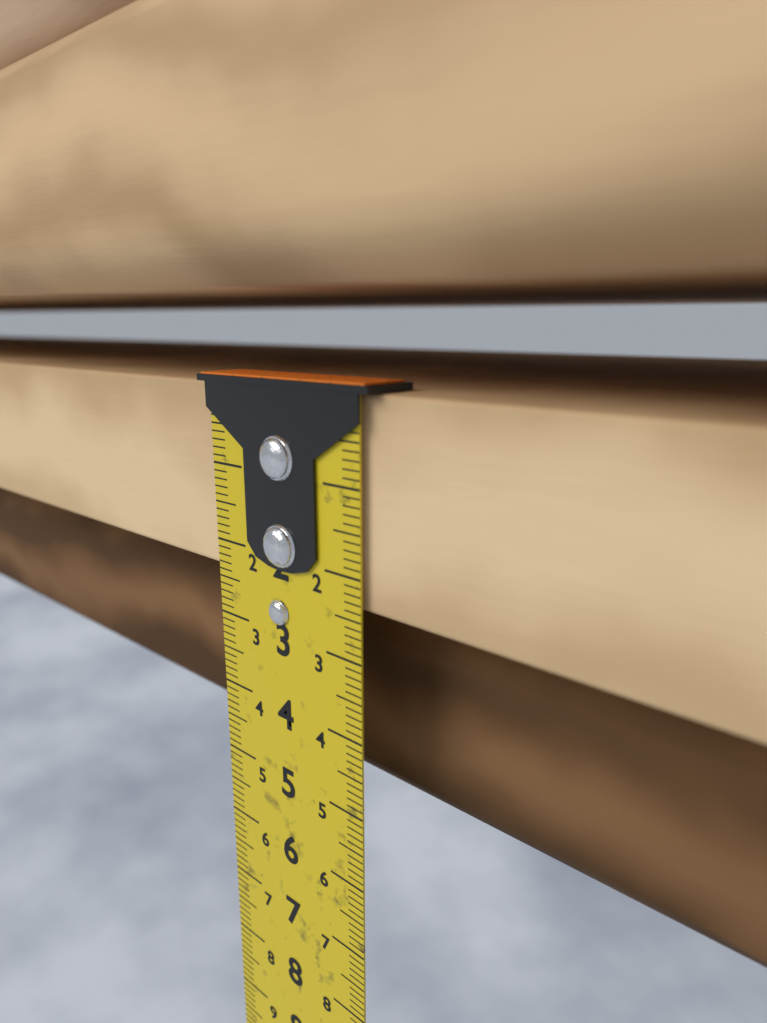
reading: 2.4 cm
